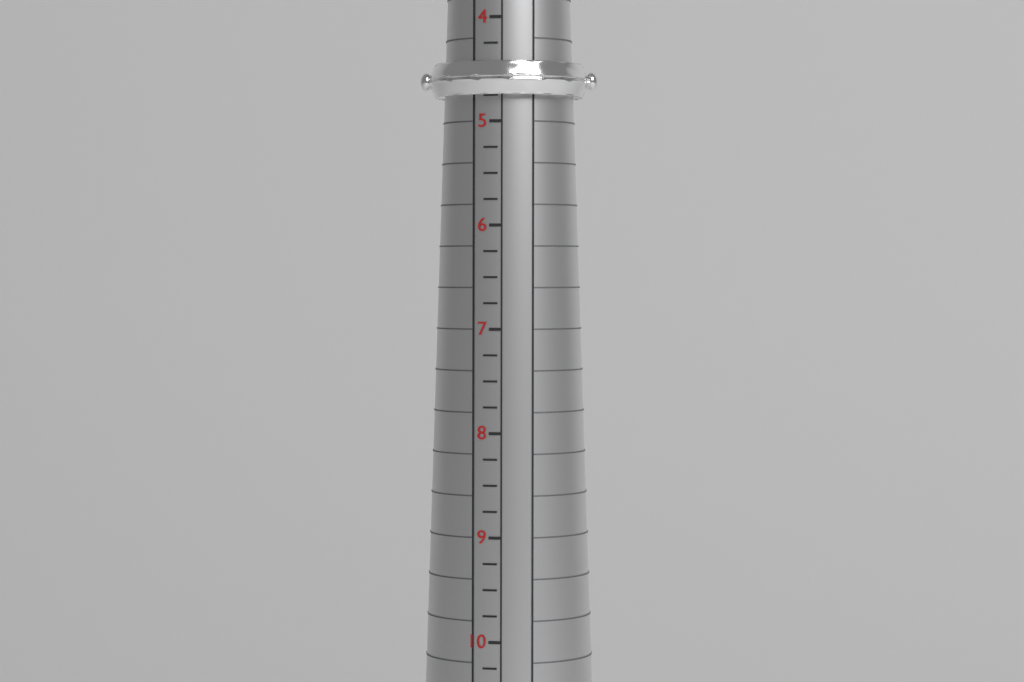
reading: 4.75 (no unit)
